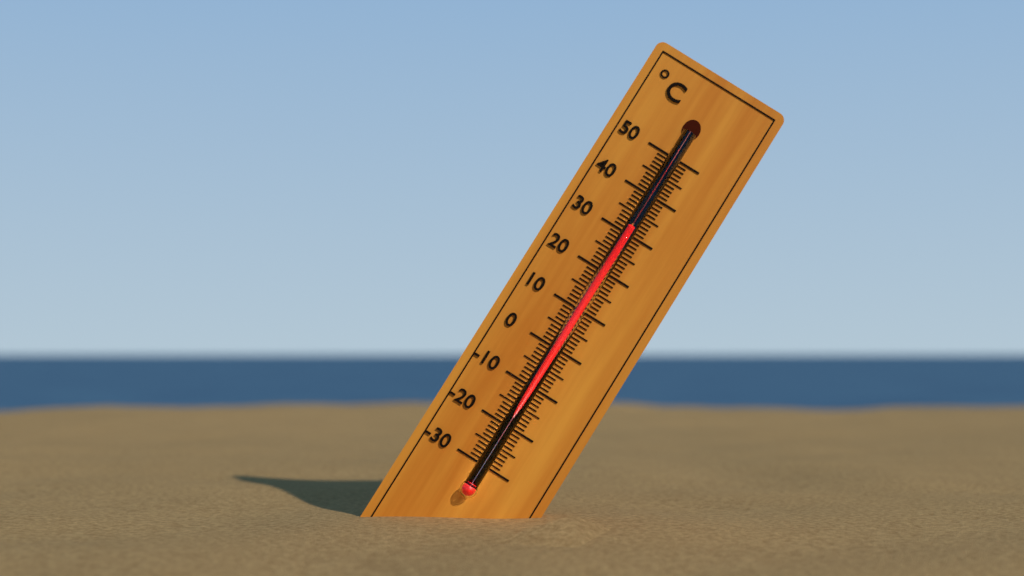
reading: 31 °C
